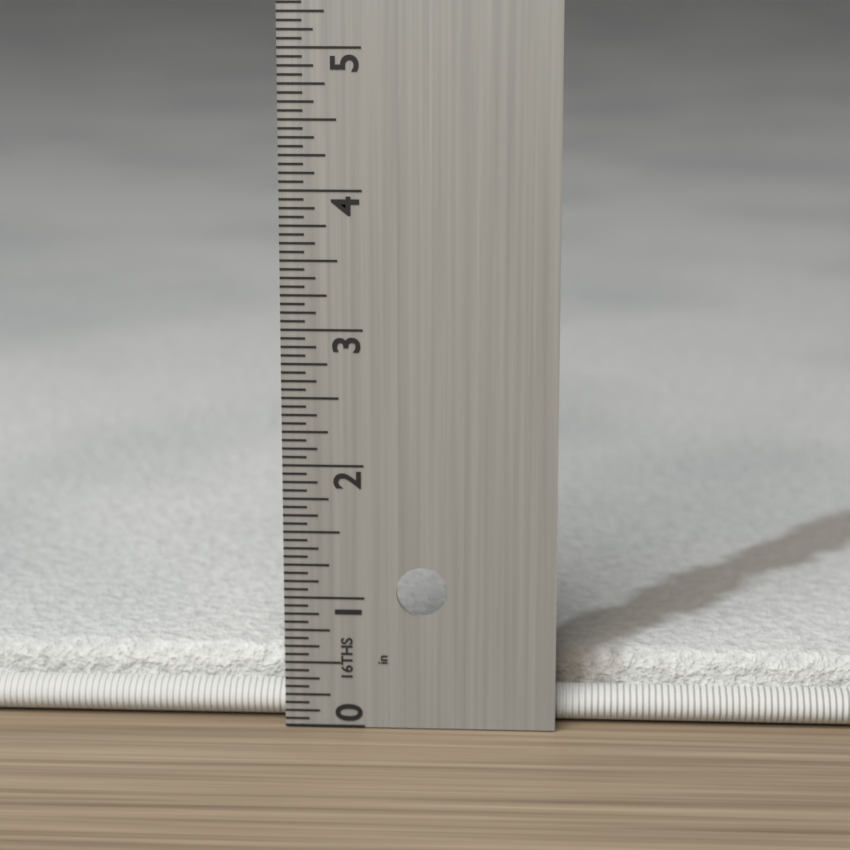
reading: 0.5000 in
